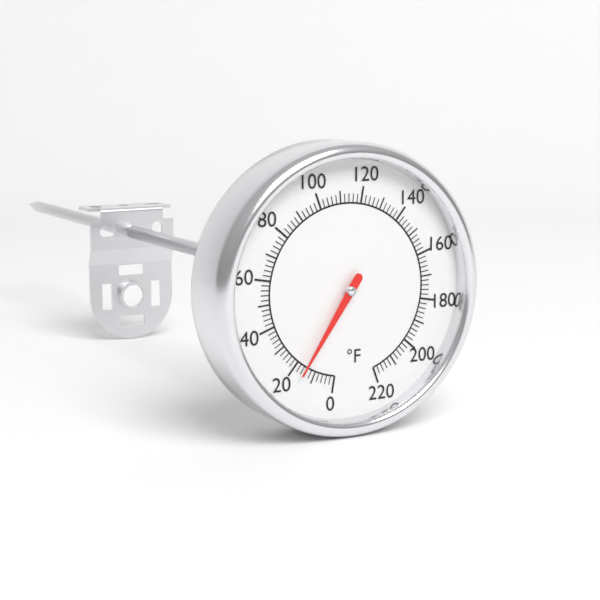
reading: 16 °F
